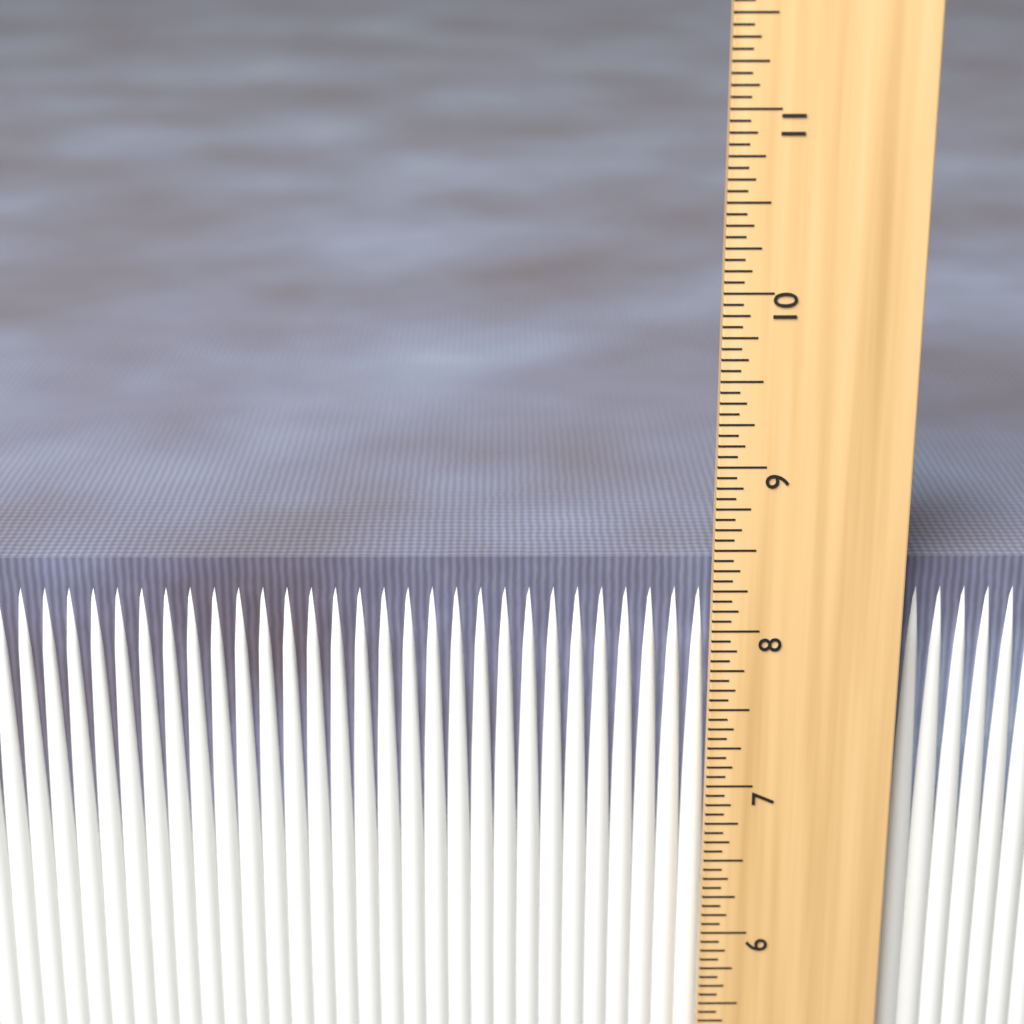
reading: 8.3750 in
